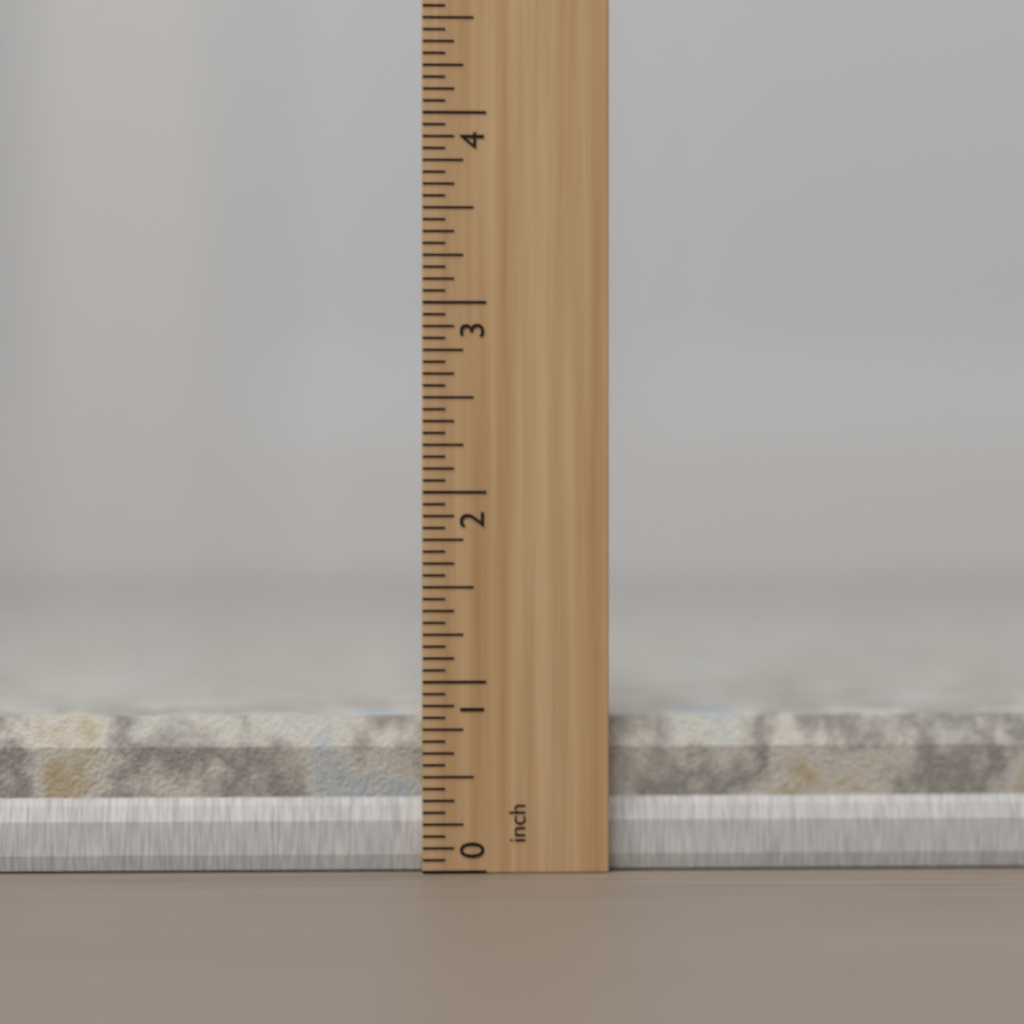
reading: 0.8125 inch
